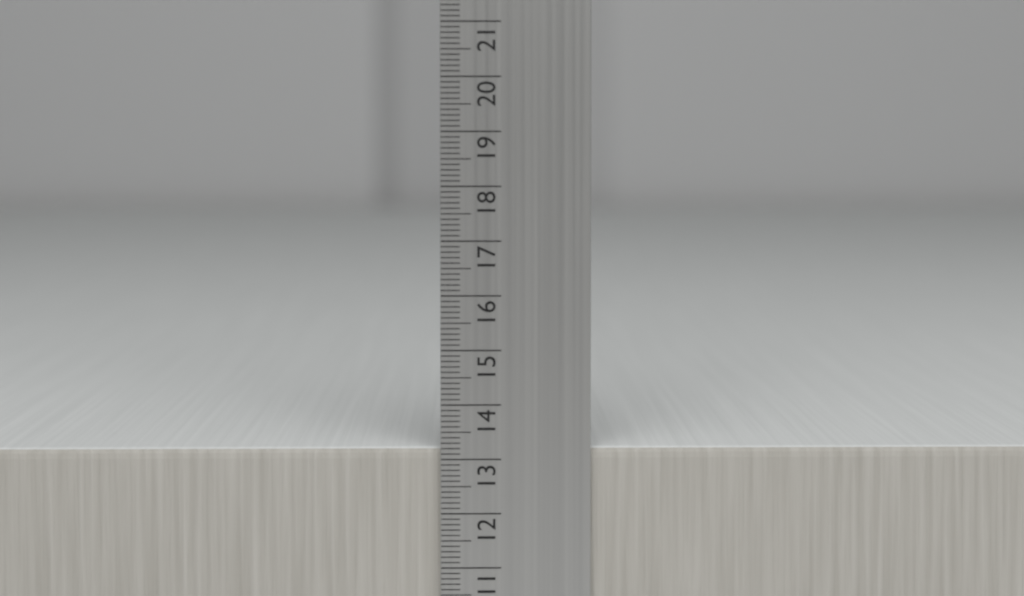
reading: 13.2 cm
